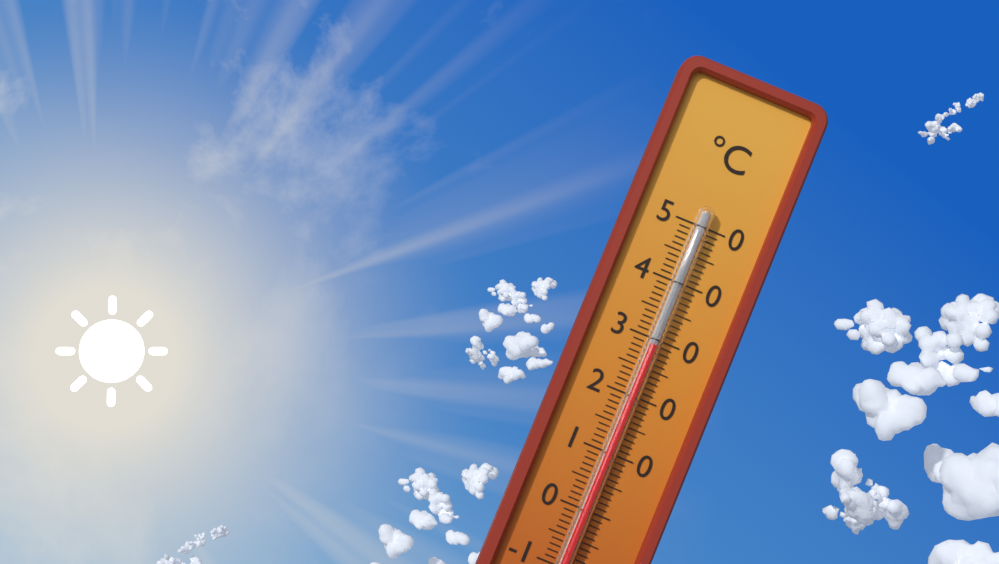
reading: 29 °C
